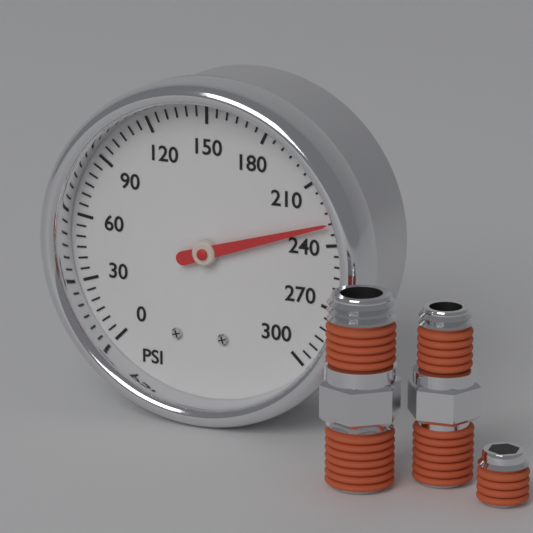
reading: 230 psi
